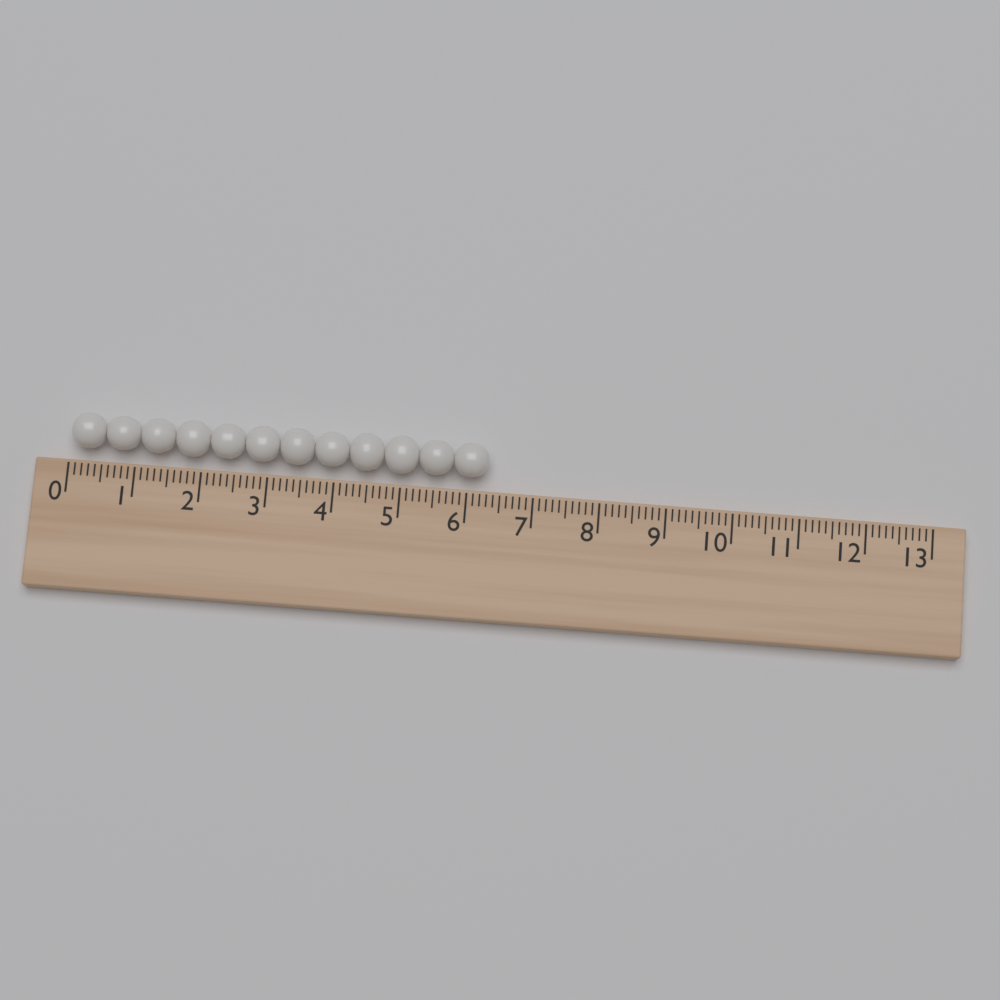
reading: 6.3 (no unit)
